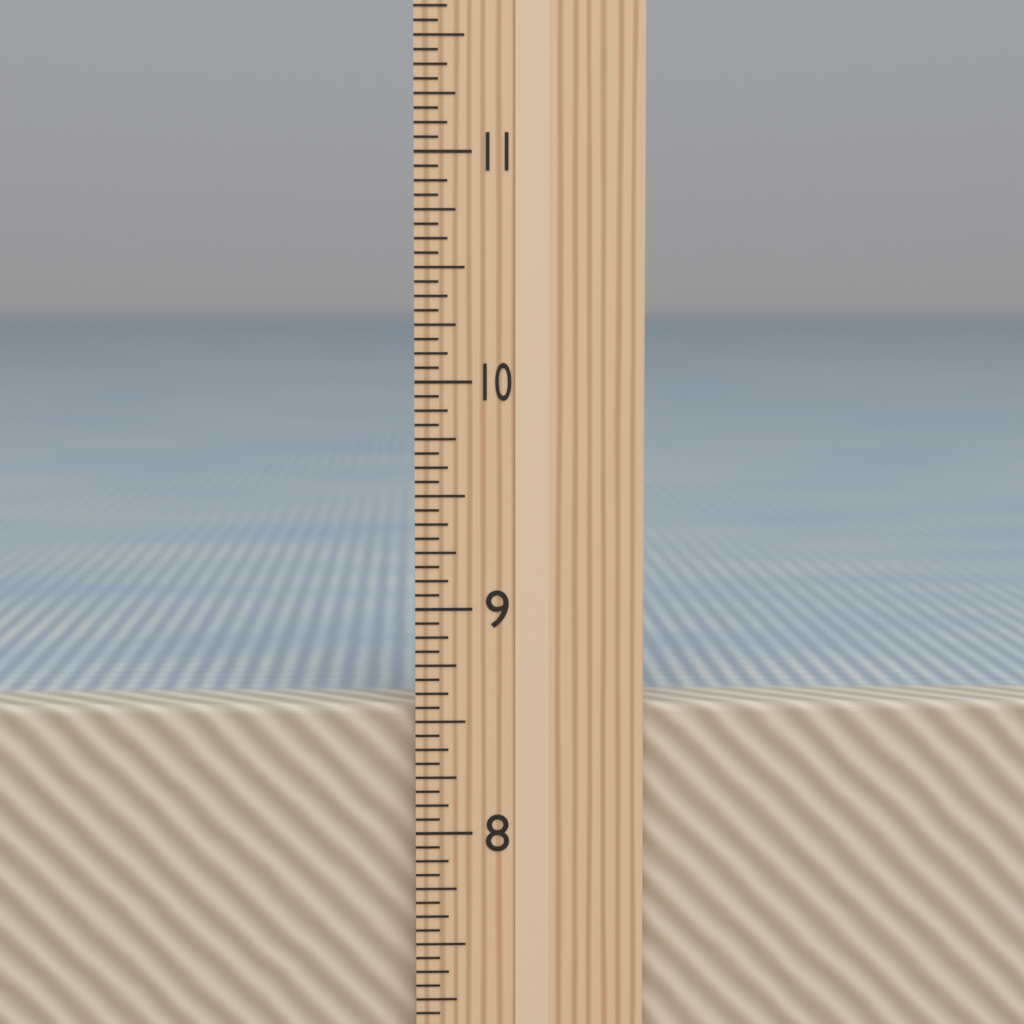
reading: 8.5625 in
